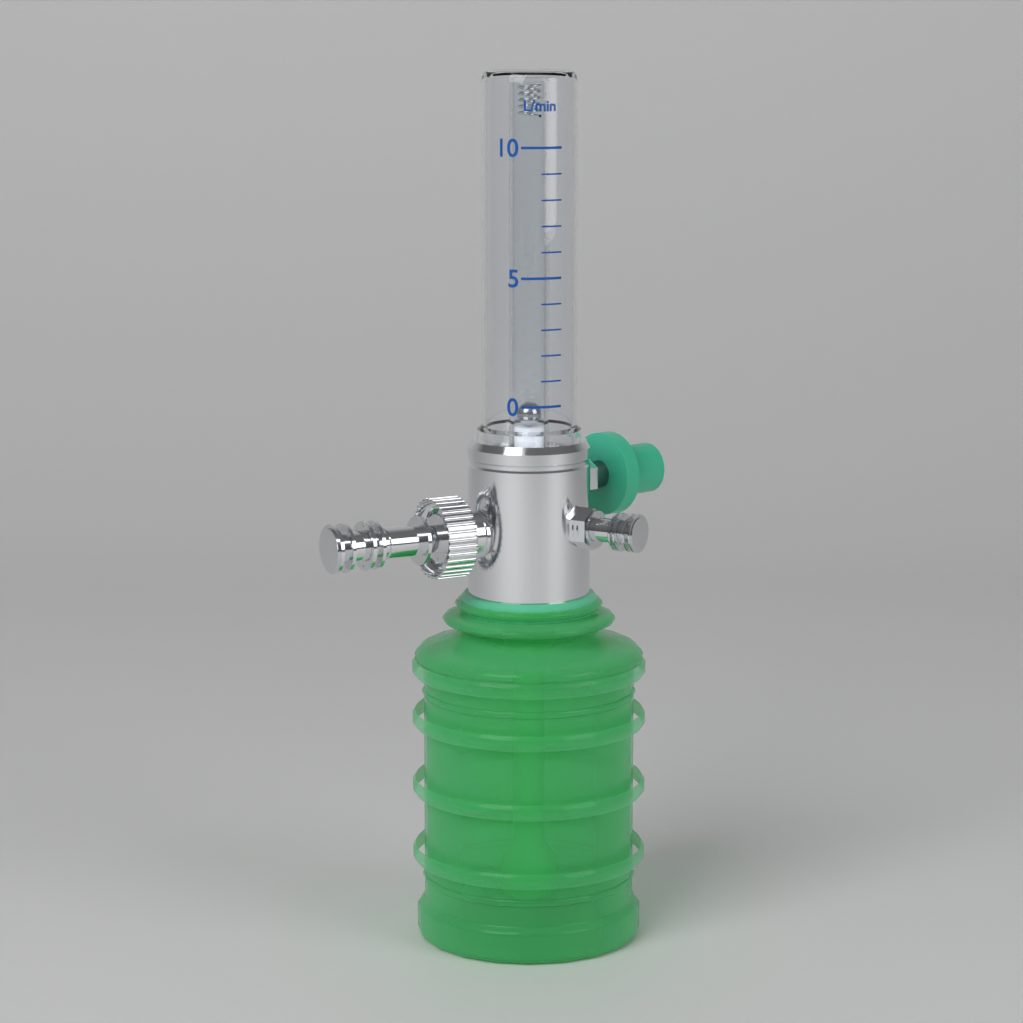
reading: 0 L/min
